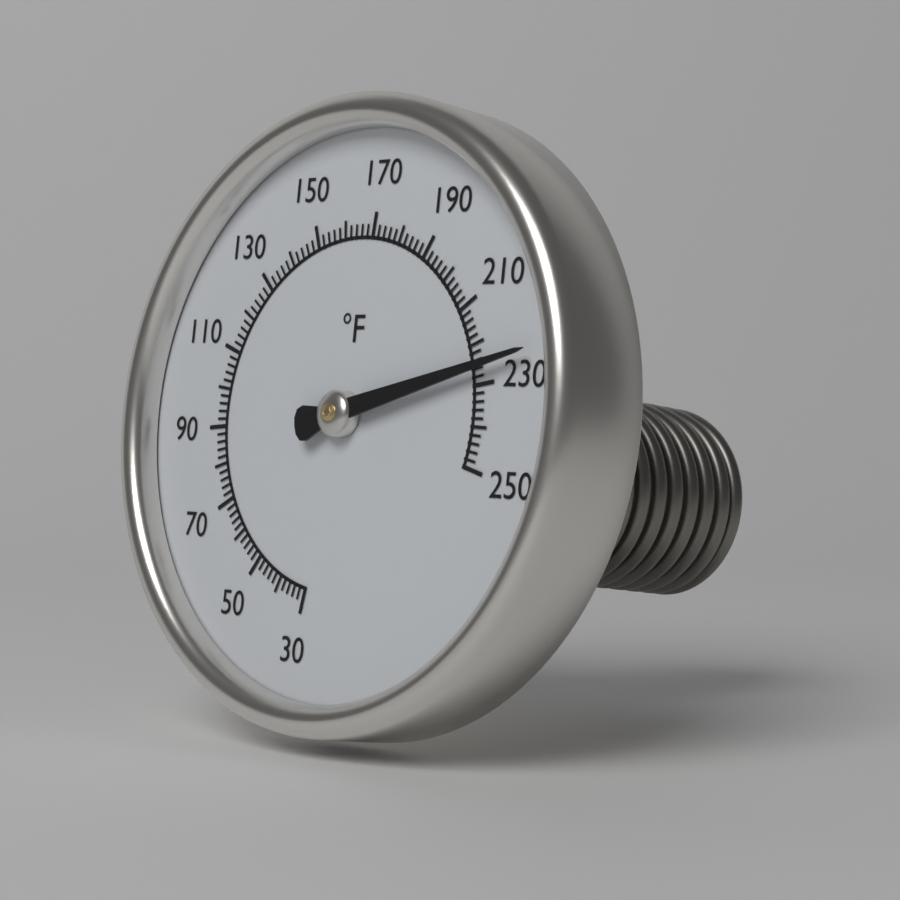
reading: 226 °F
